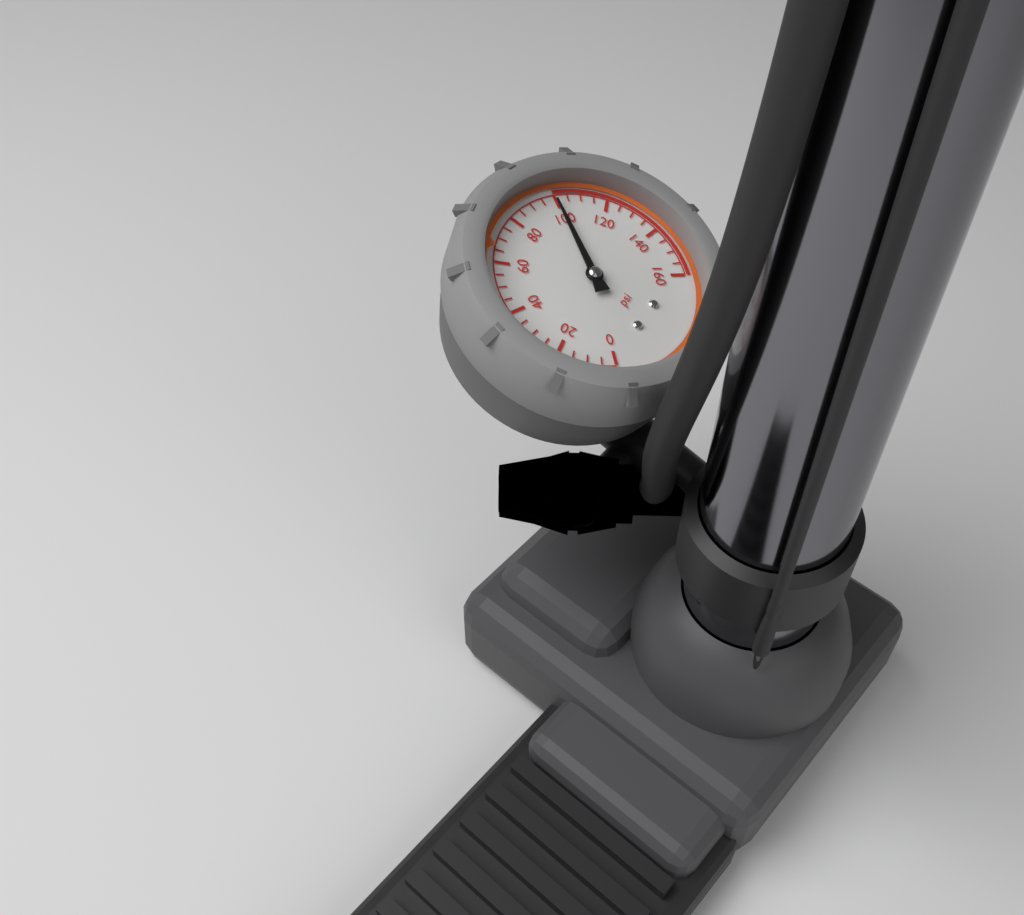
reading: 100 psi
